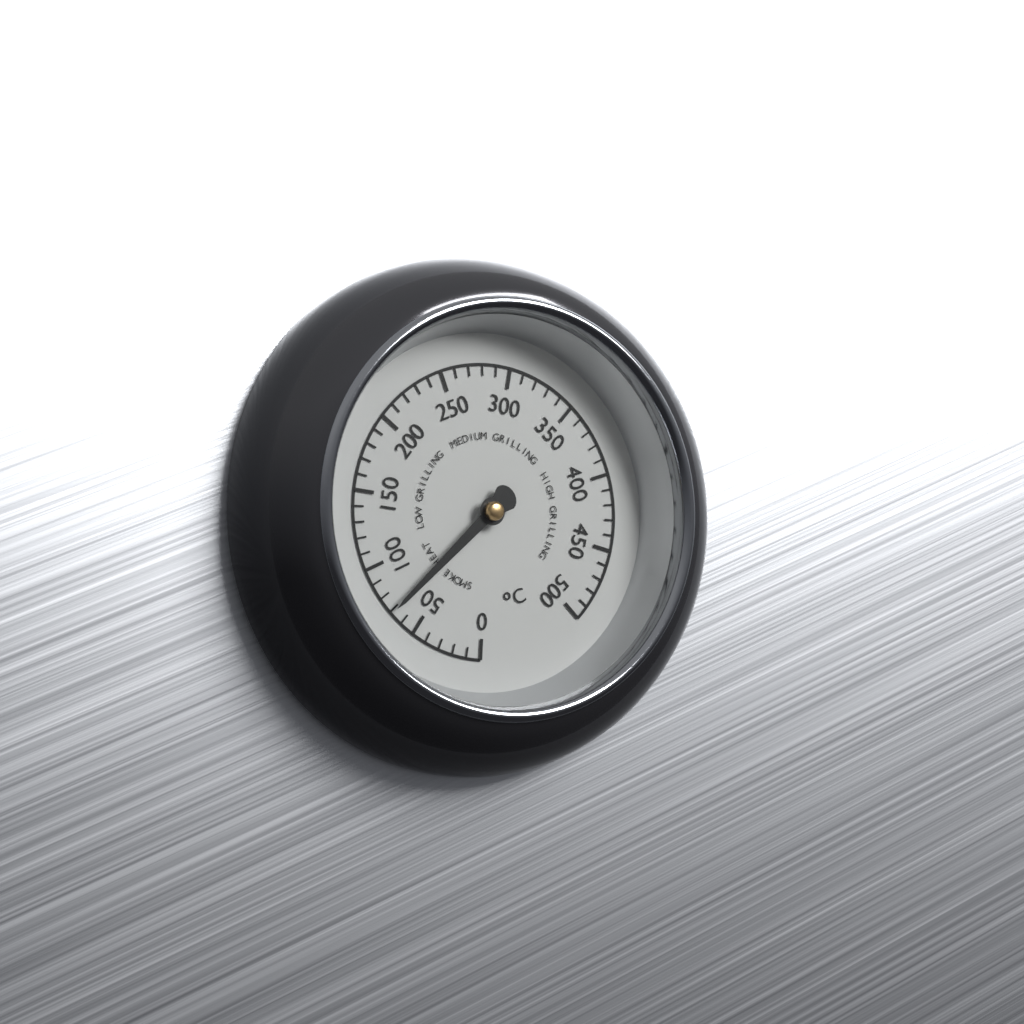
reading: 70 °C
